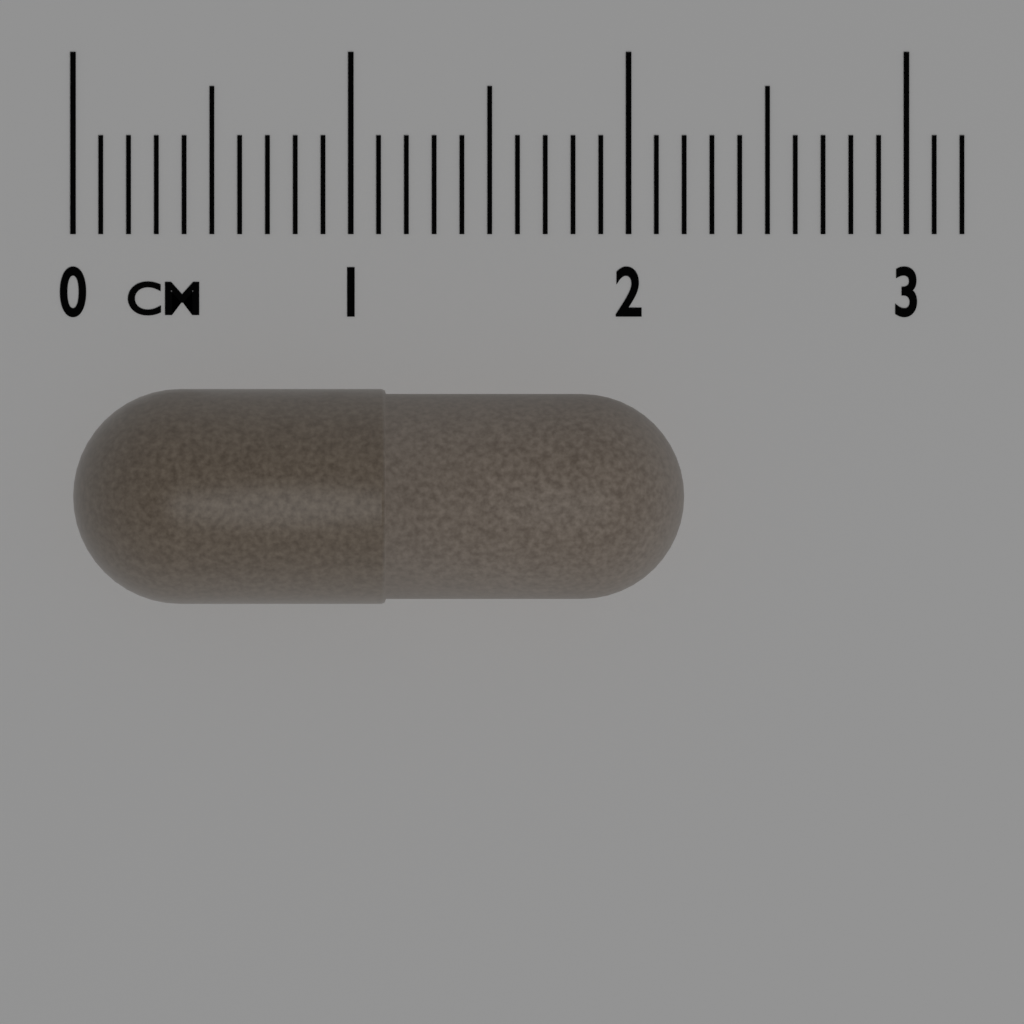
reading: 2.2 cm
